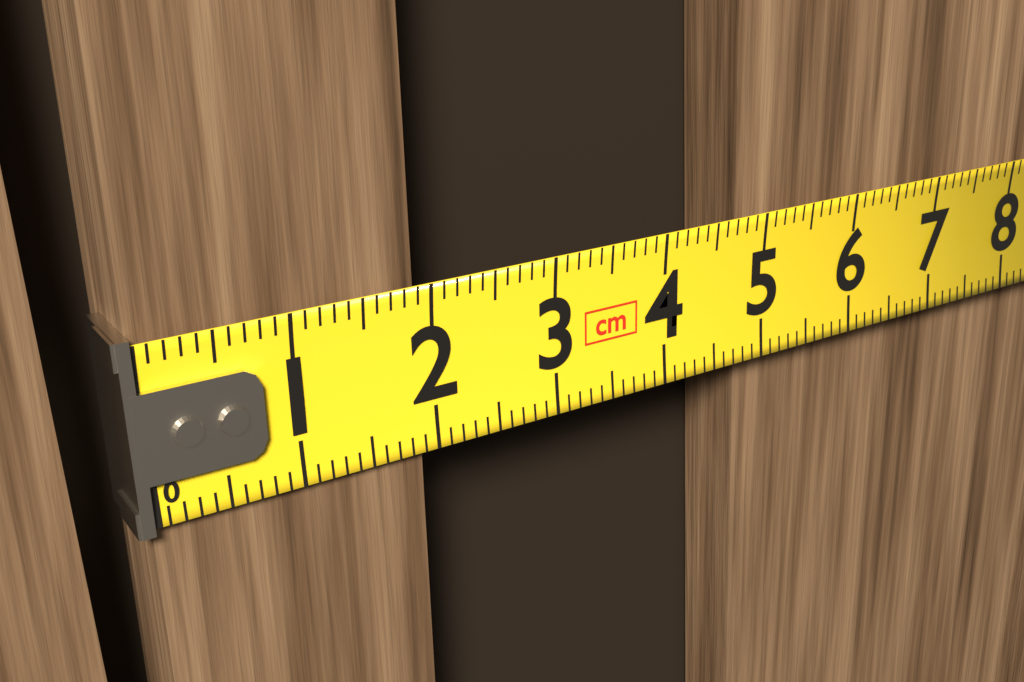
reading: 1.9 cm
